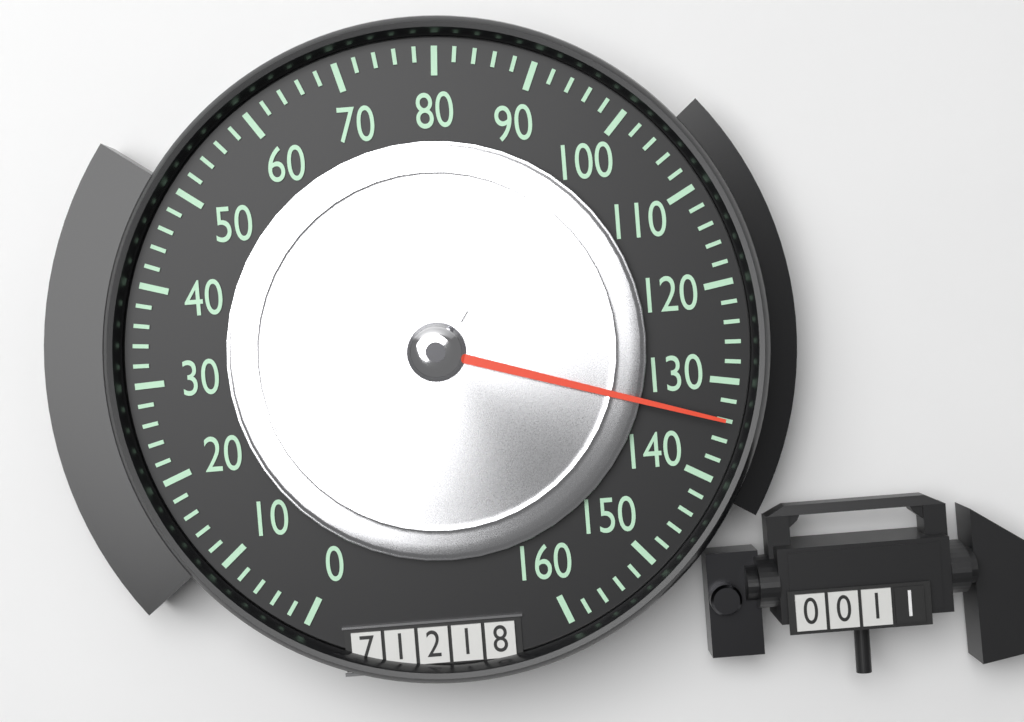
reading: 134 (no unit)
